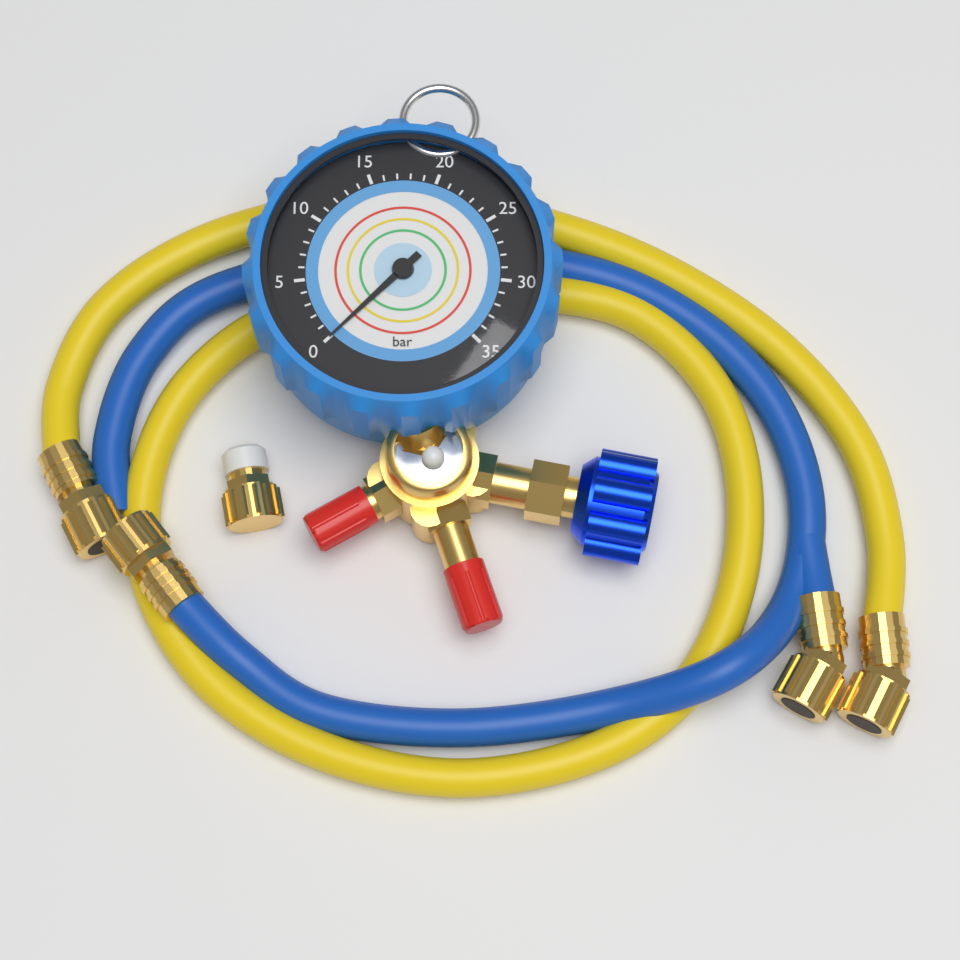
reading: 0 bar
